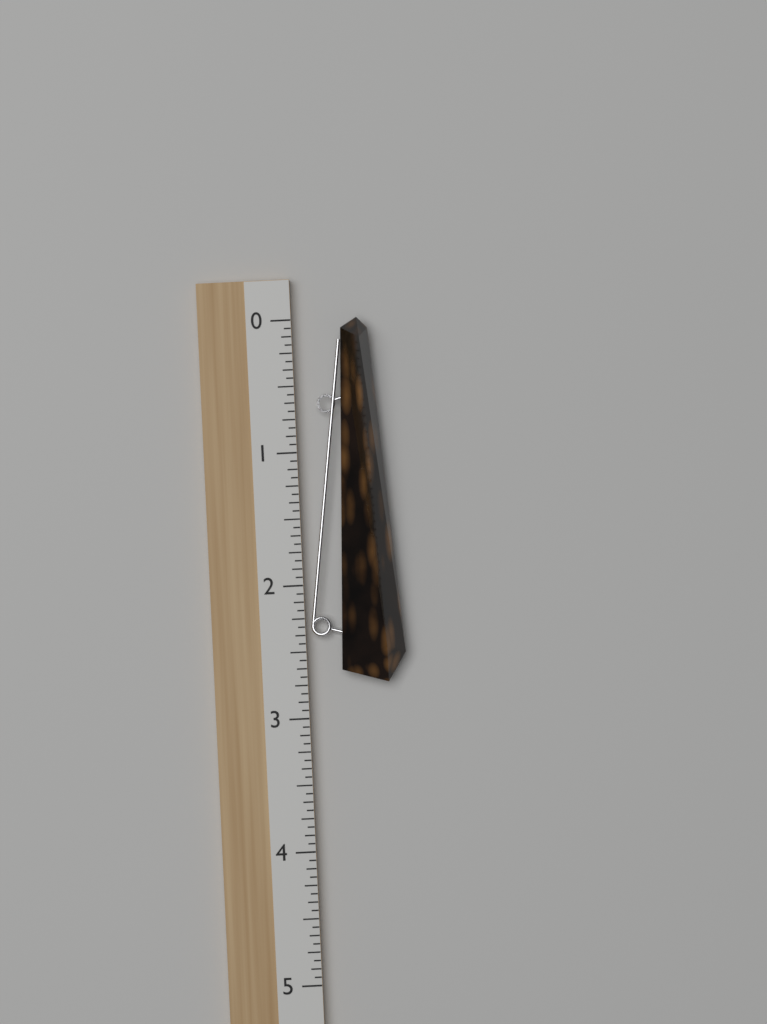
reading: 2.7500 (no unit)
